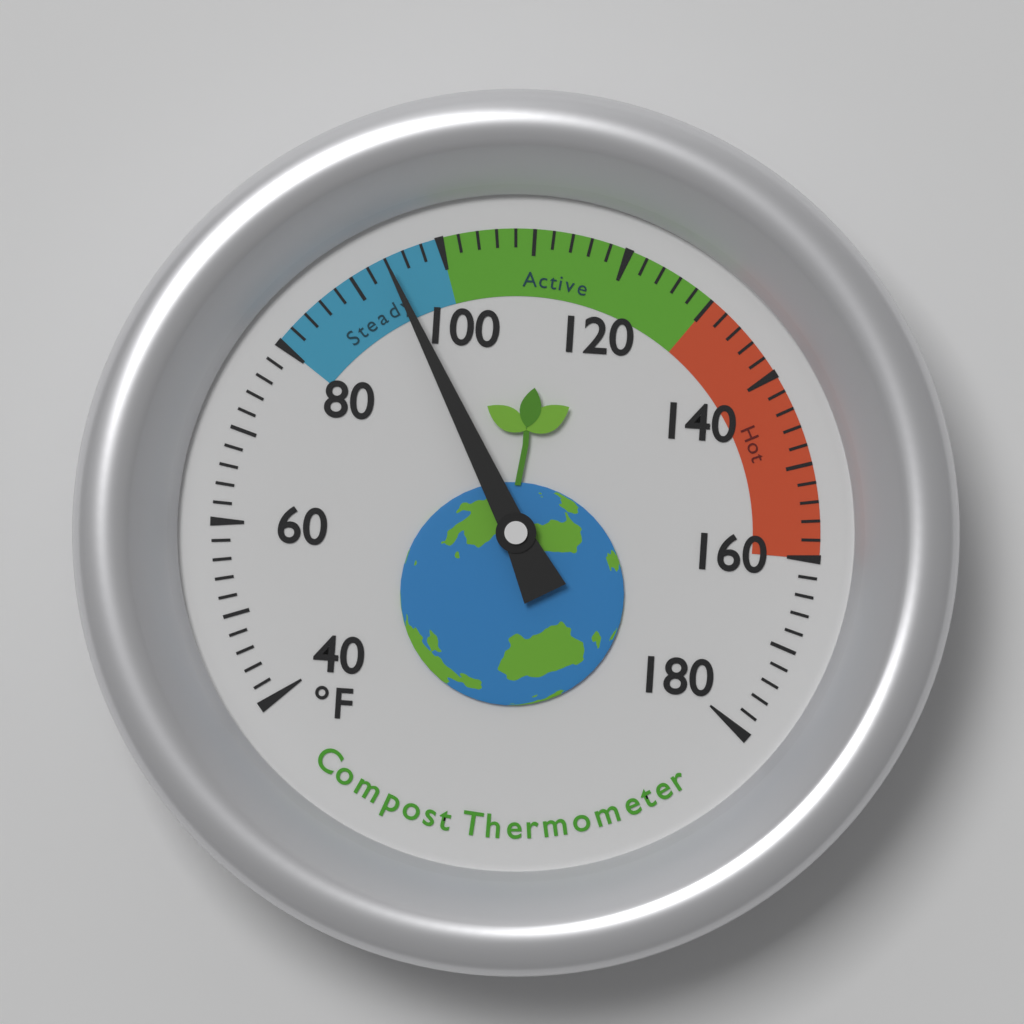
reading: 94 °F
